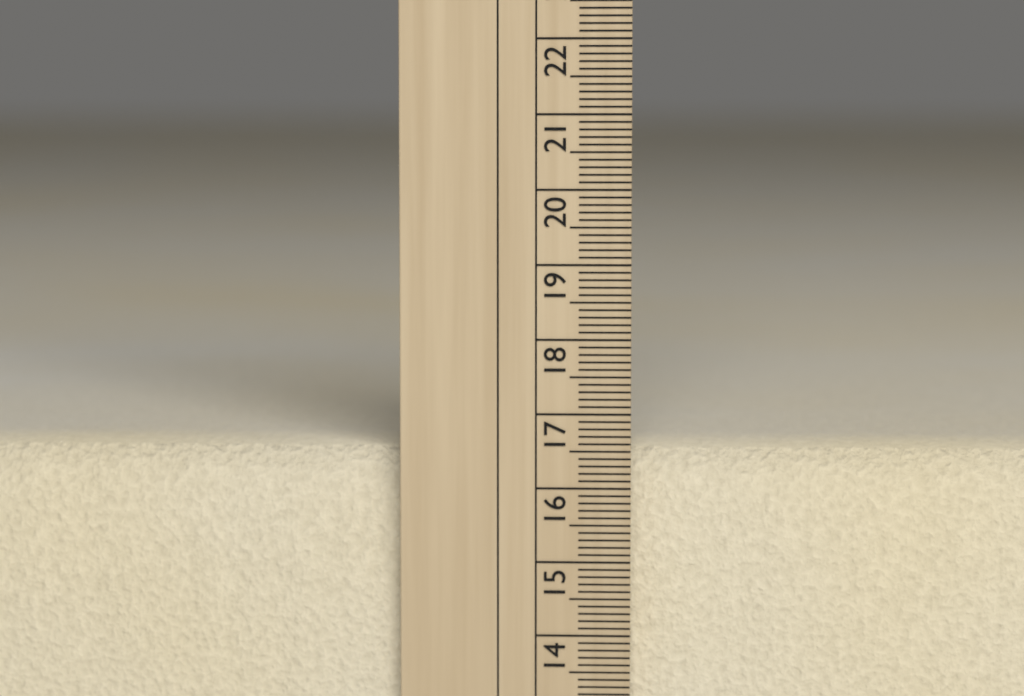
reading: 16.5 cm
